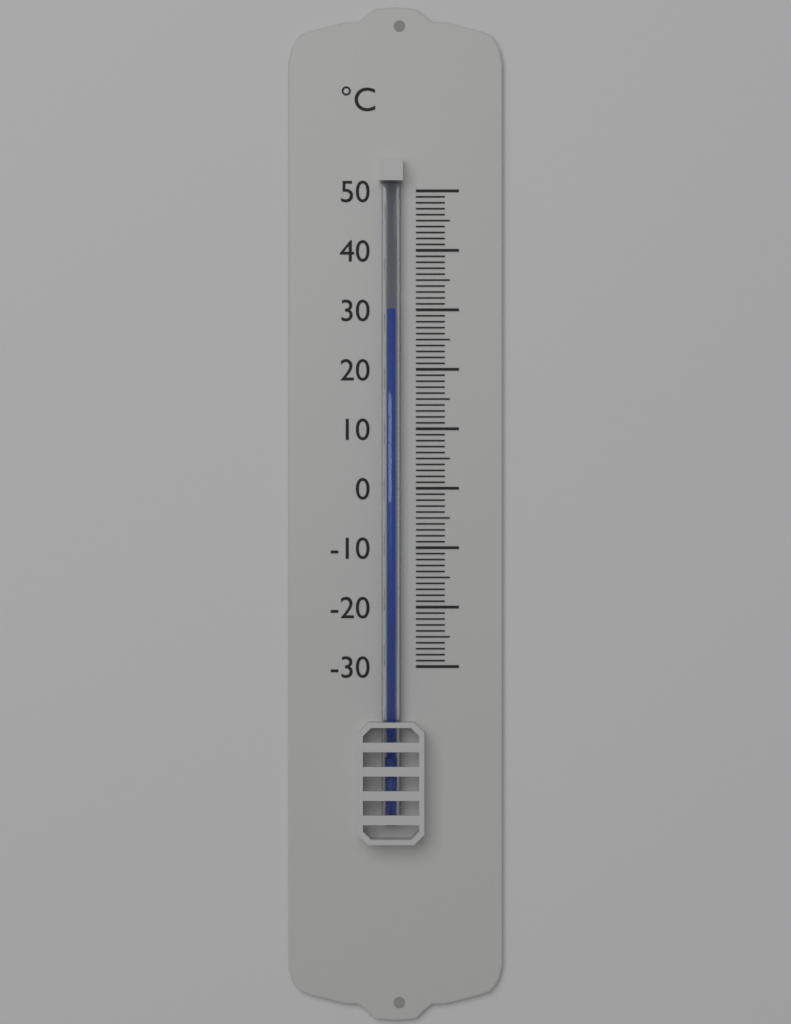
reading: 30 °C
